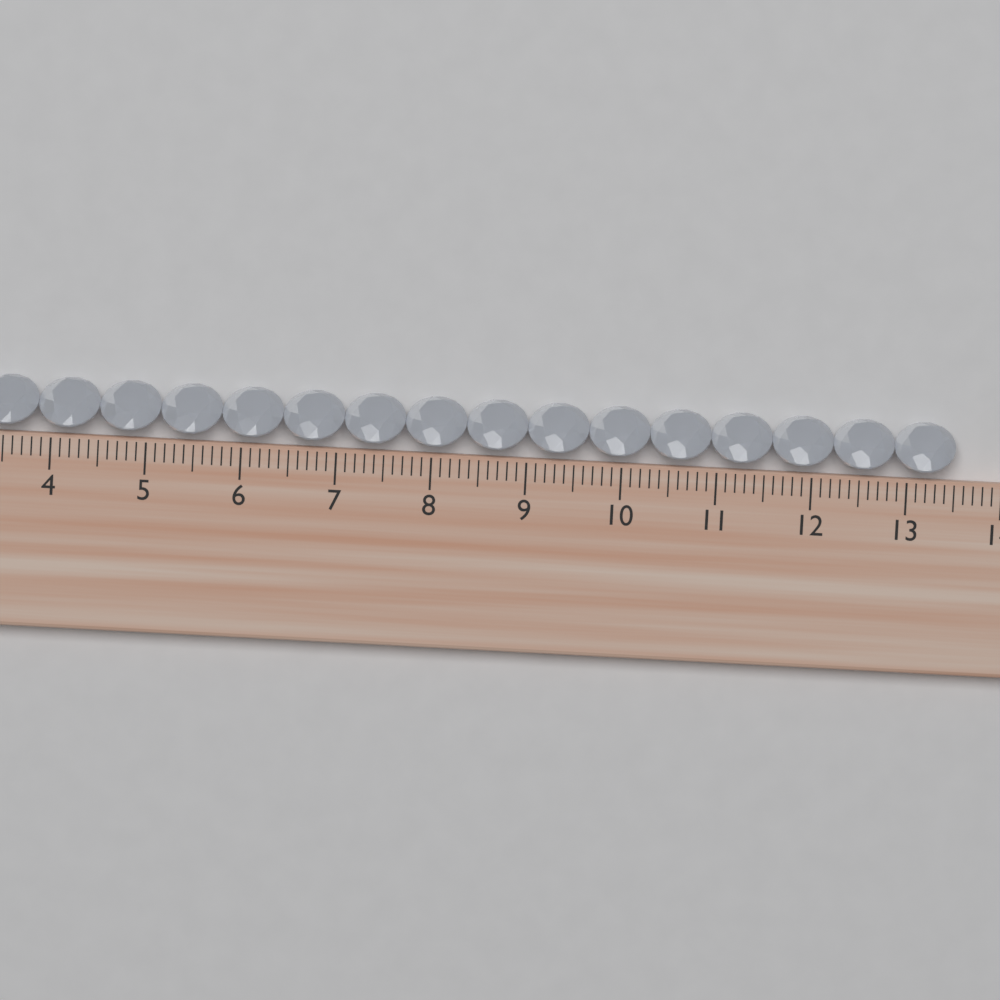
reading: 13.5 cm
